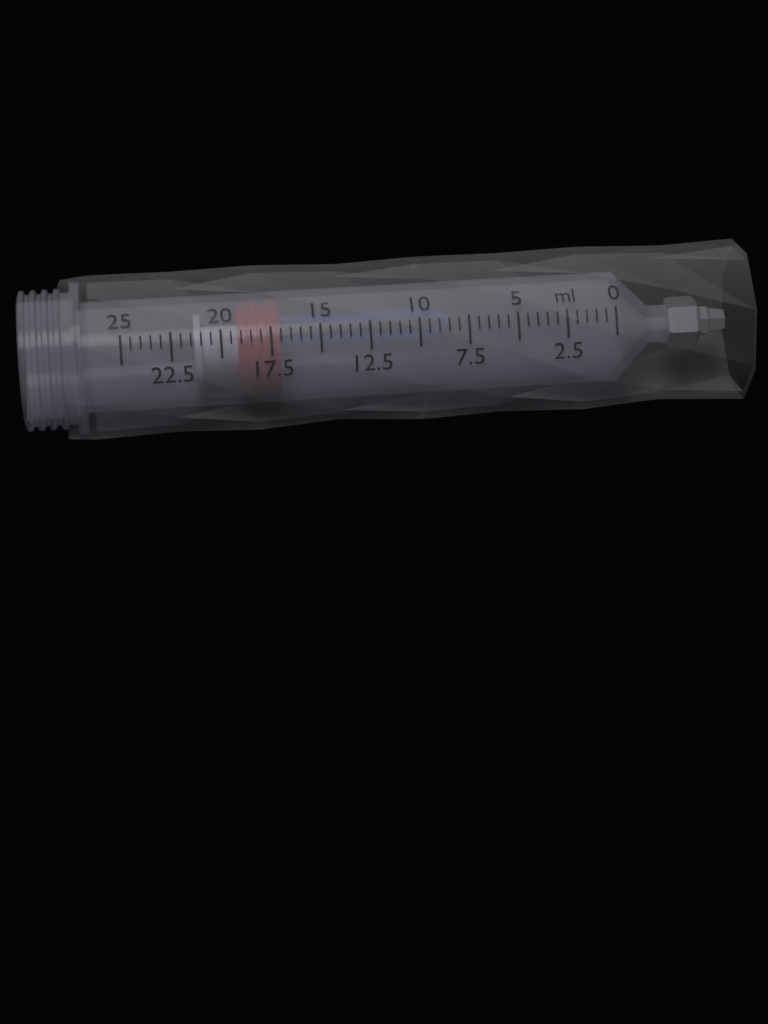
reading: 17.0 ml
